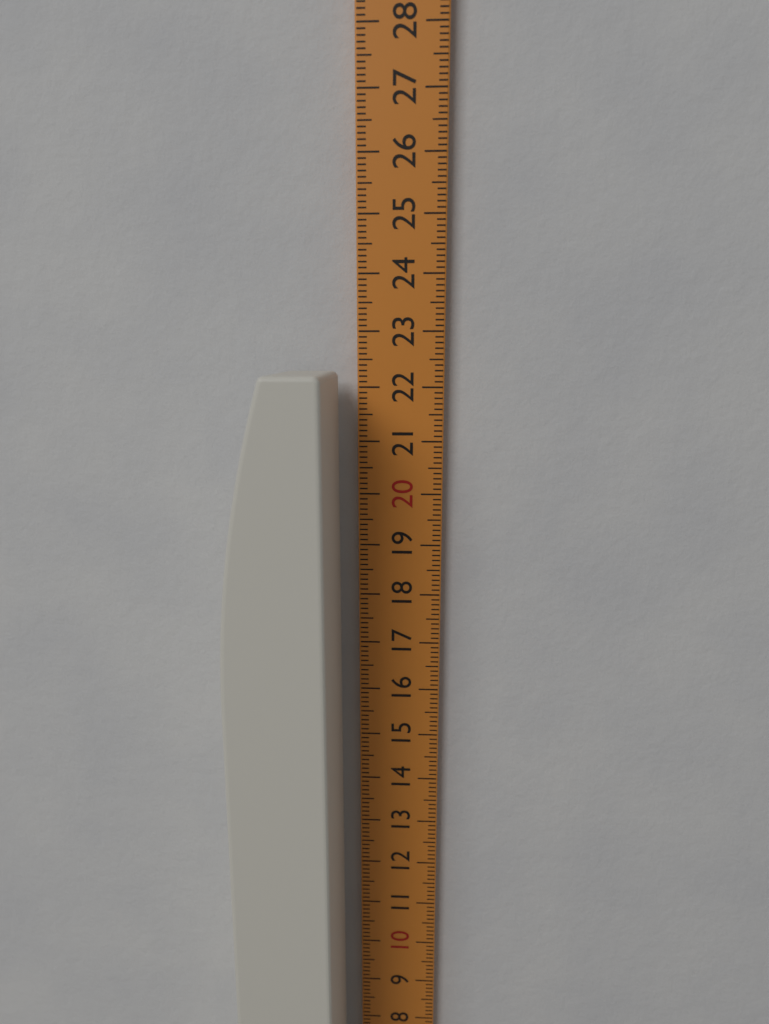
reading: 22.3 cm
